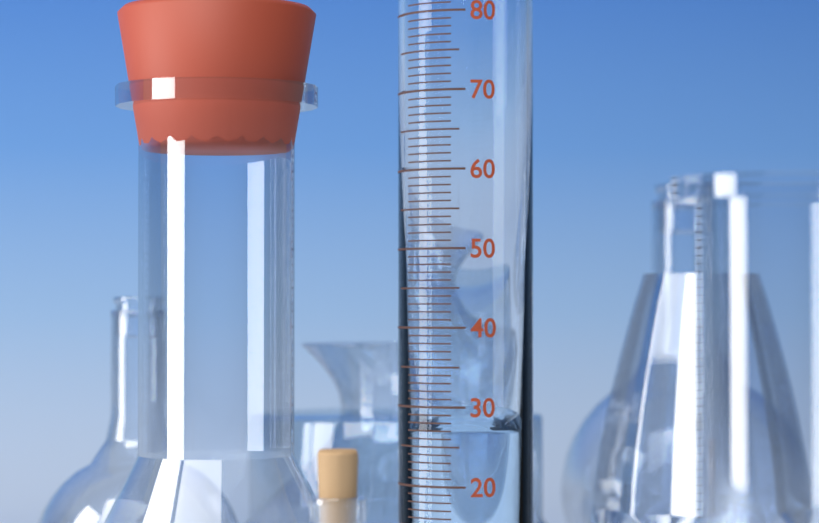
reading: 27 ml
